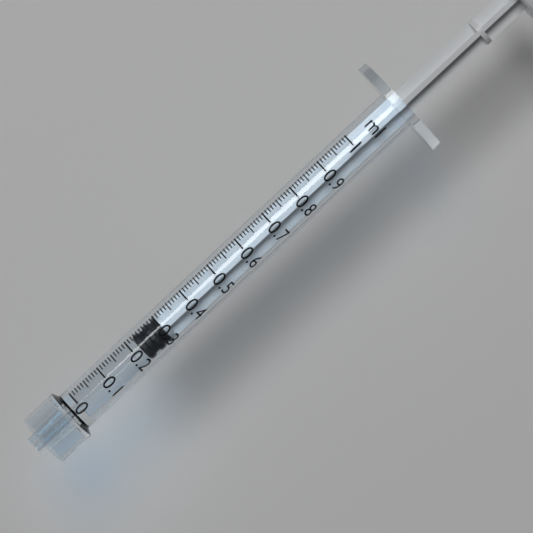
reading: 0.22 ml
